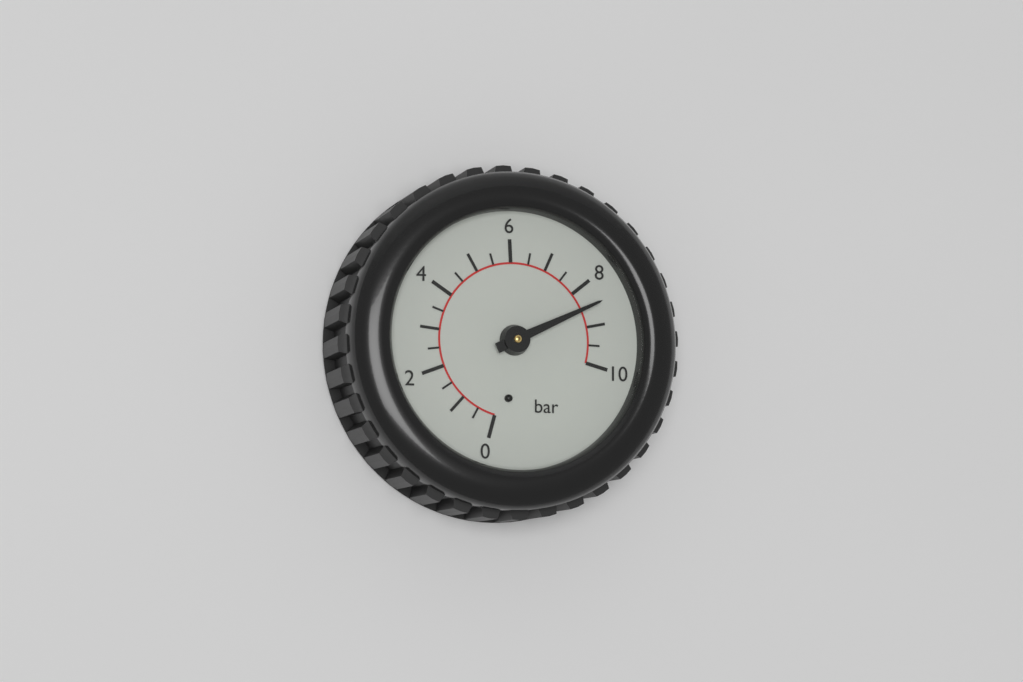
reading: 8.5 bar
